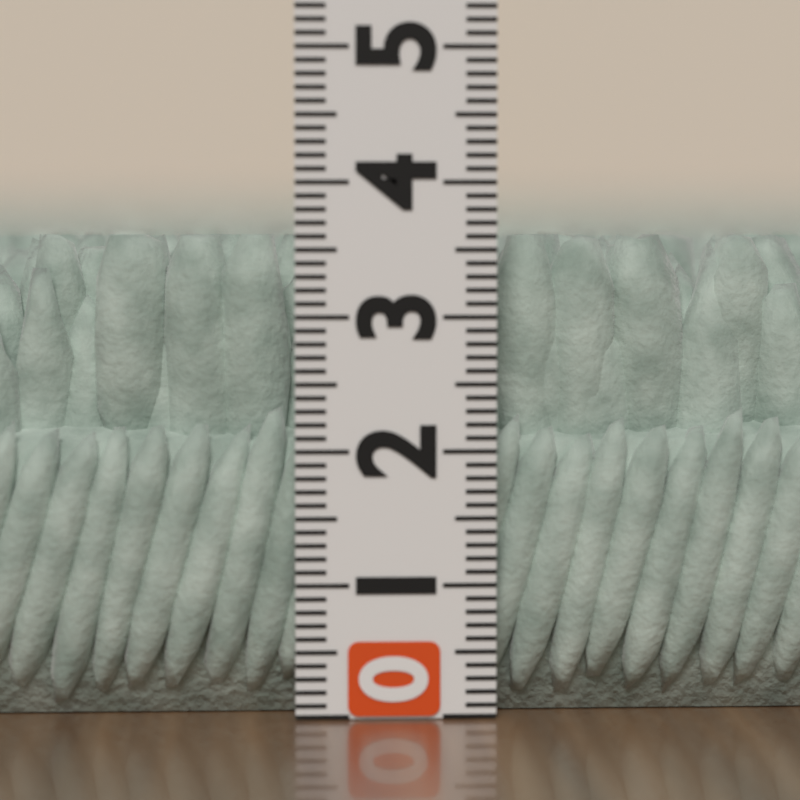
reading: 3.6 (no unit)
